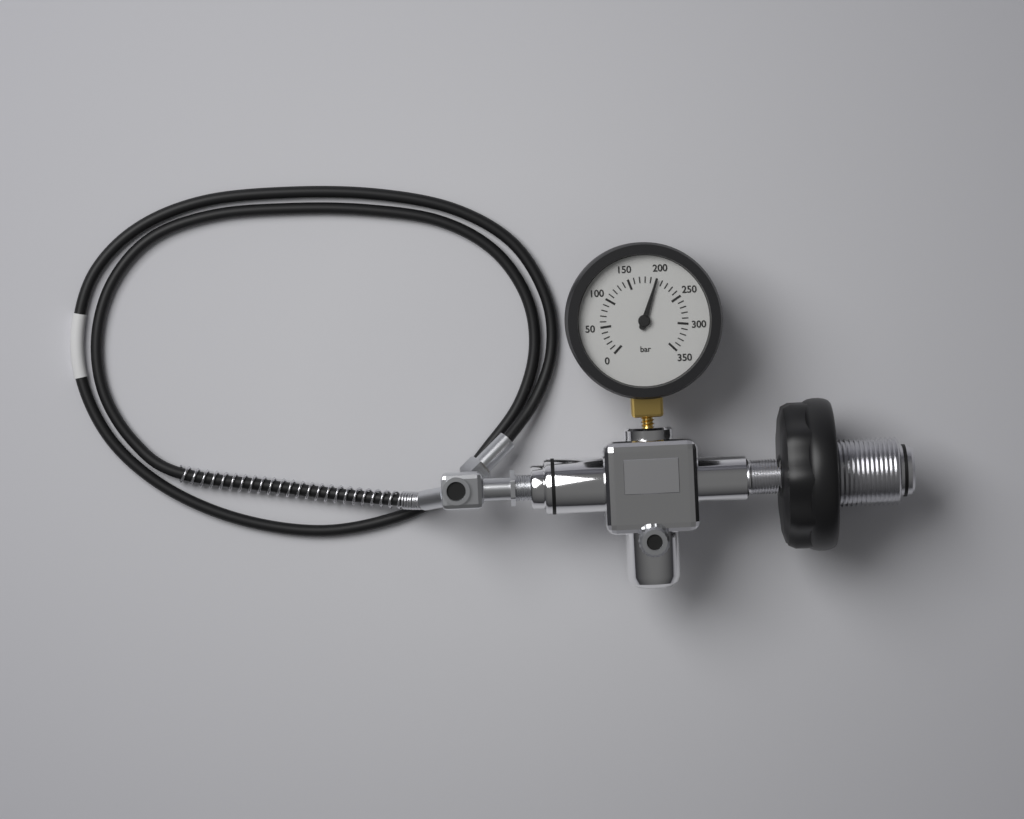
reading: 200 bar
